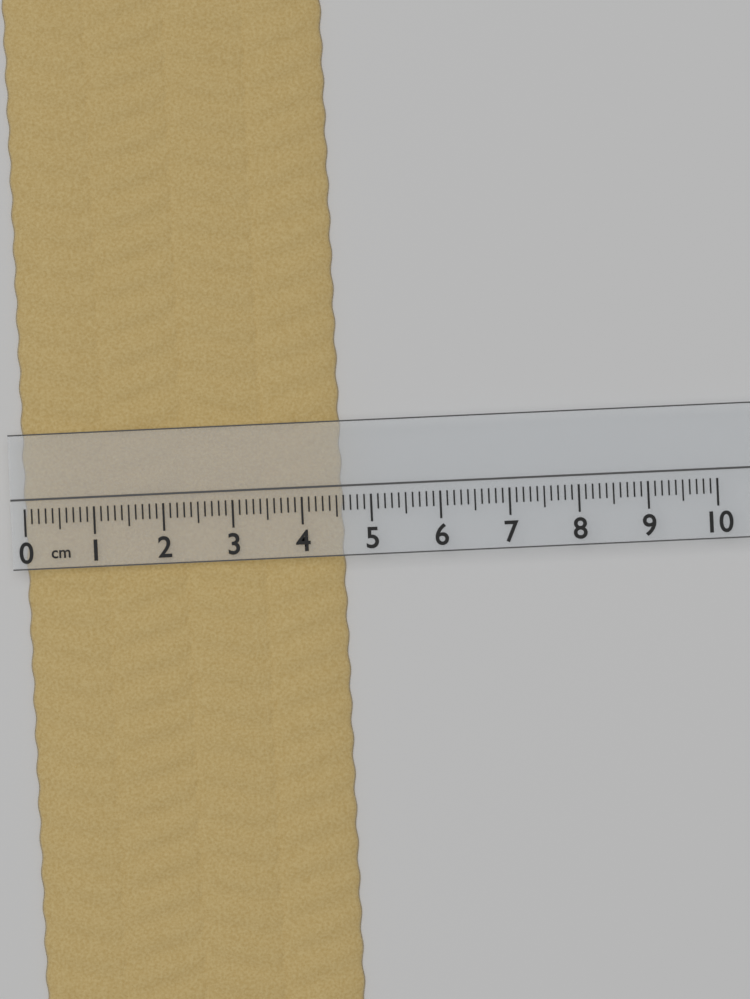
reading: 4.6 cm
